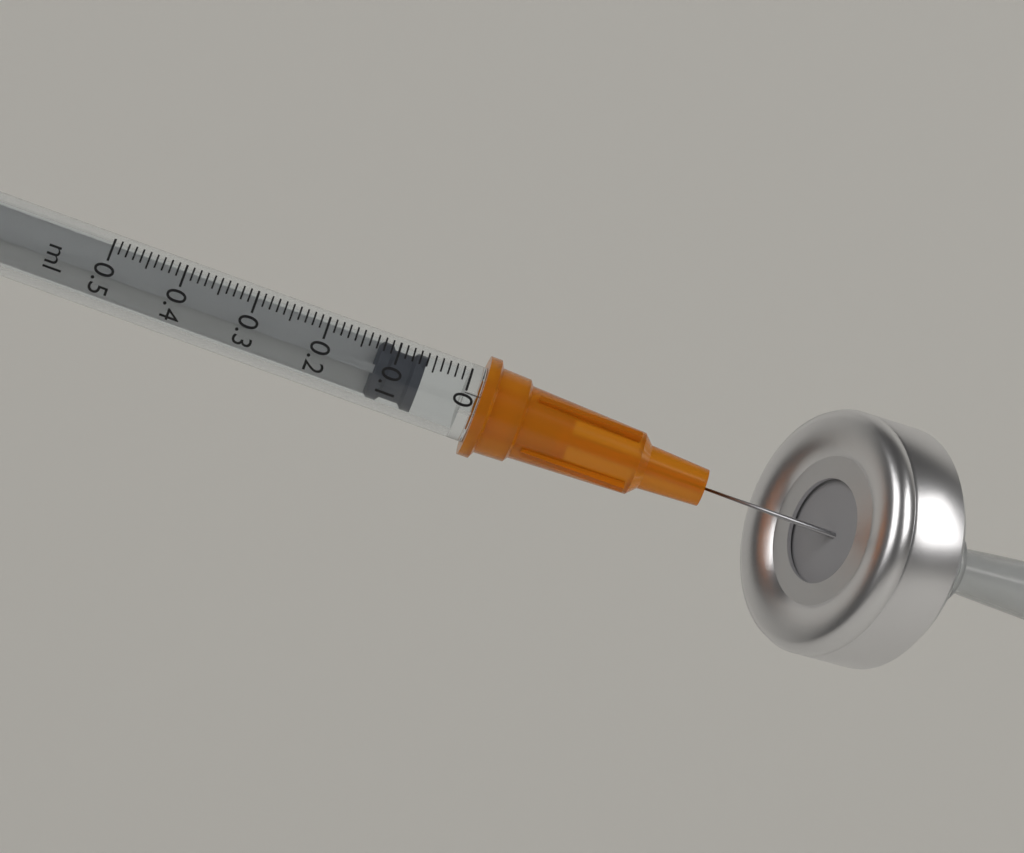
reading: 0.06 ml
